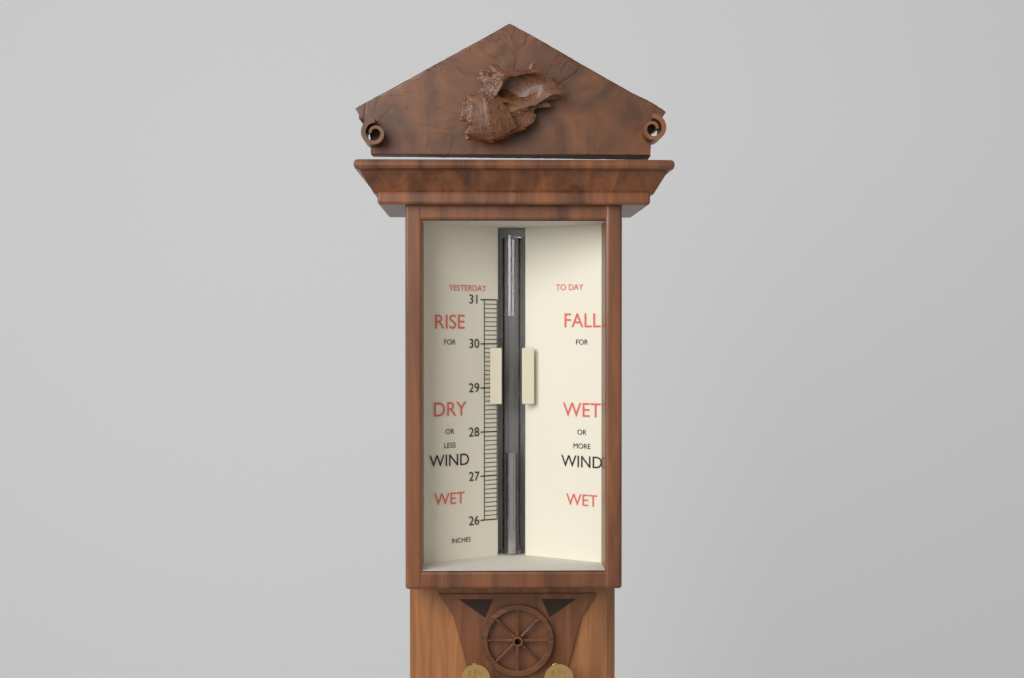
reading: 27.5 in
